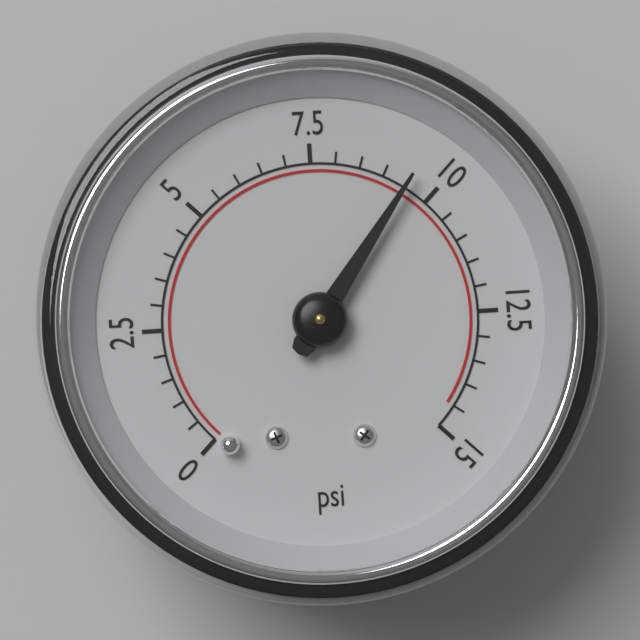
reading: 9.5 psi
